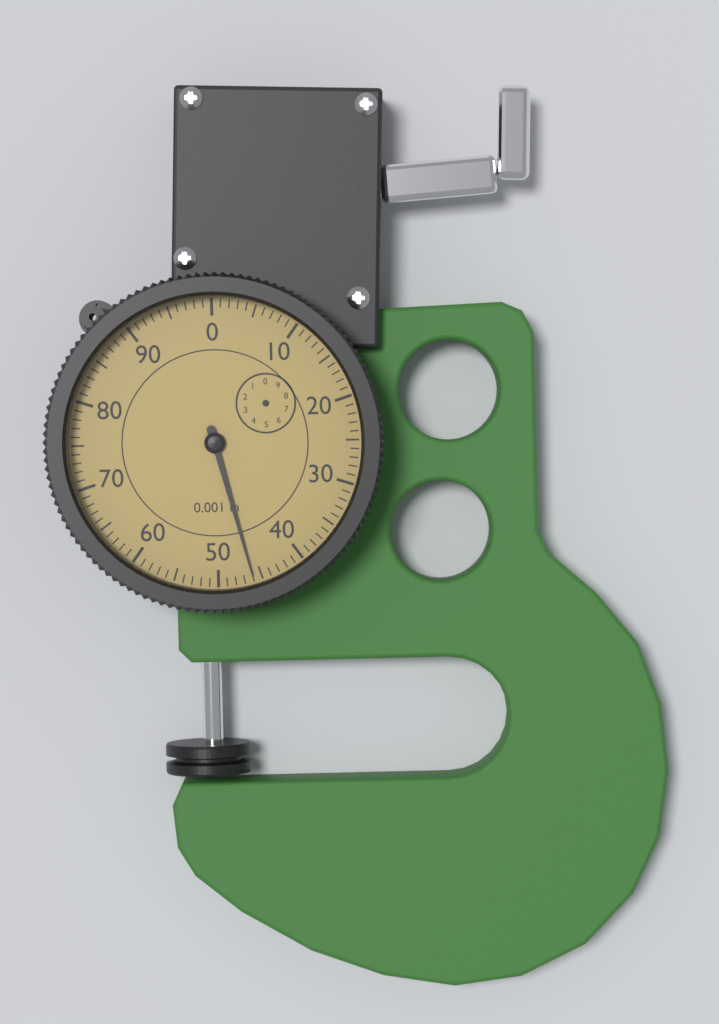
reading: 46 0.001 in
